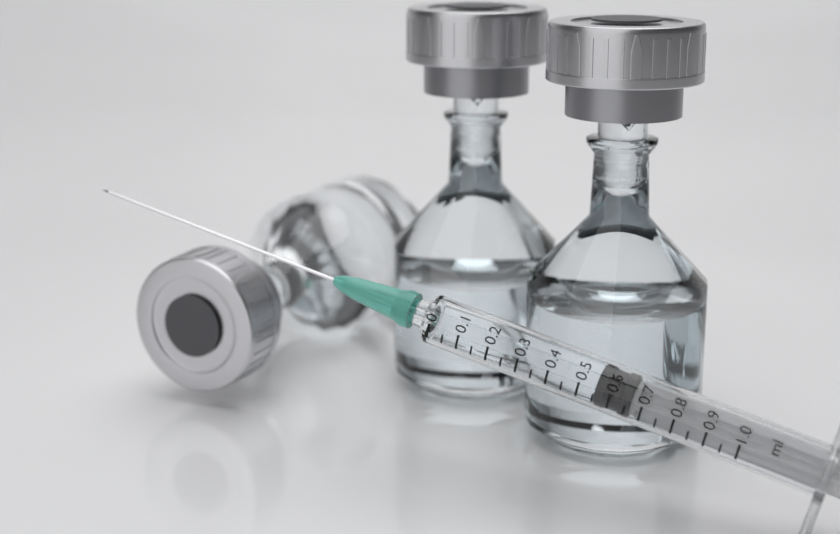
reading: 0.55 ml
